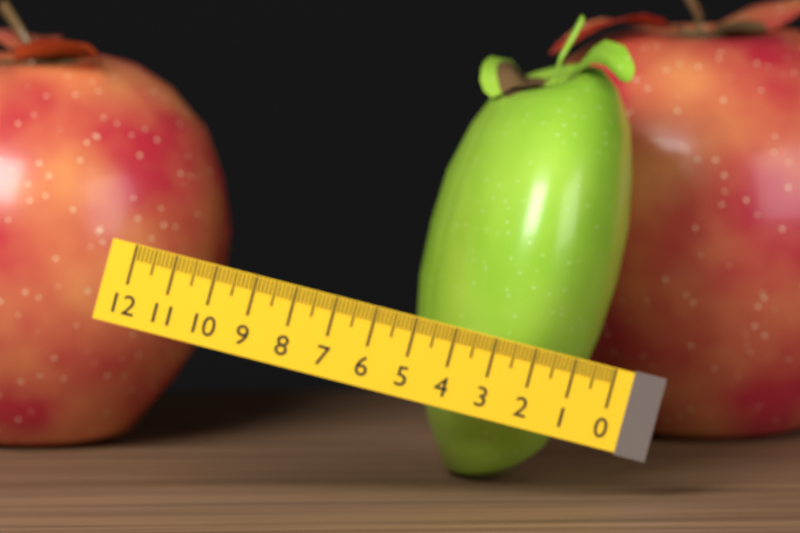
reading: 4.7 (no unit)
